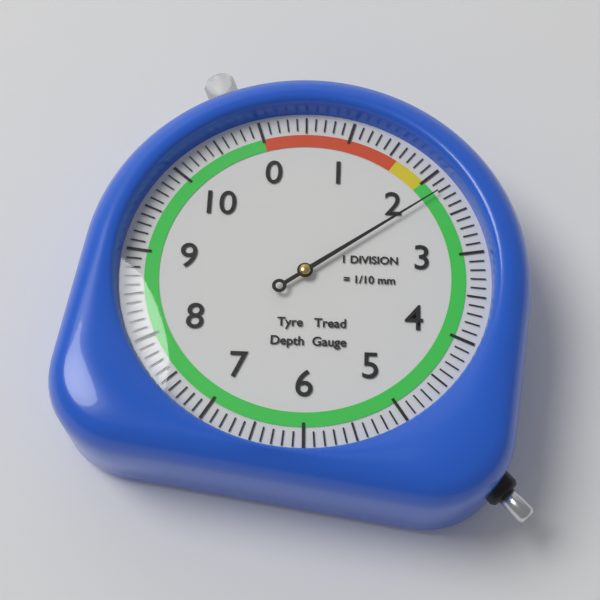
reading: 2.2 mm
